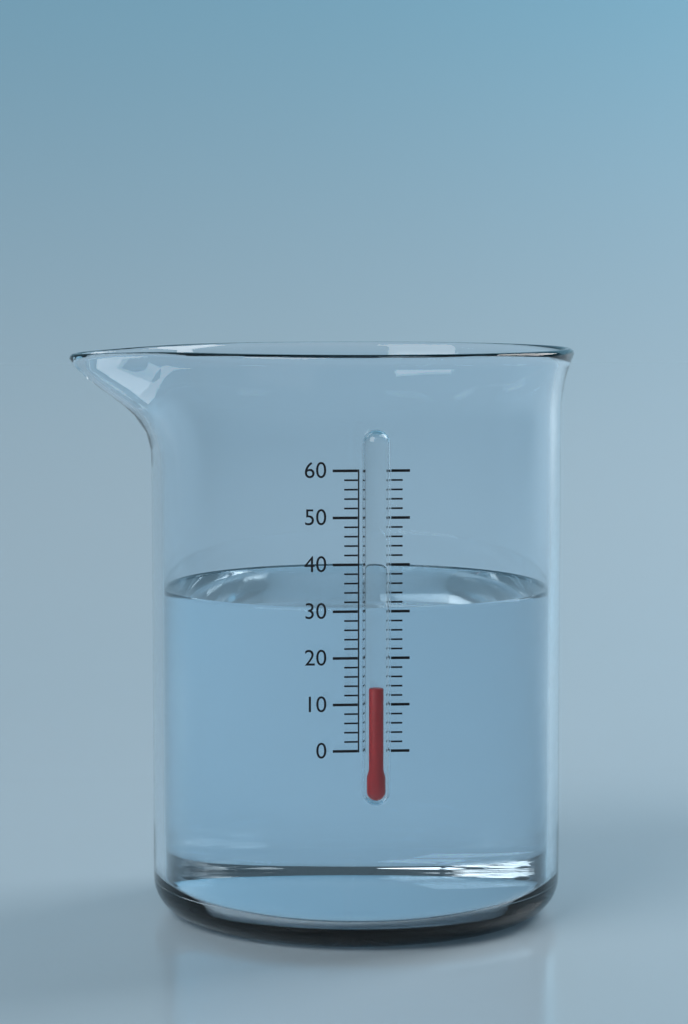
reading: 14 (no unit)
